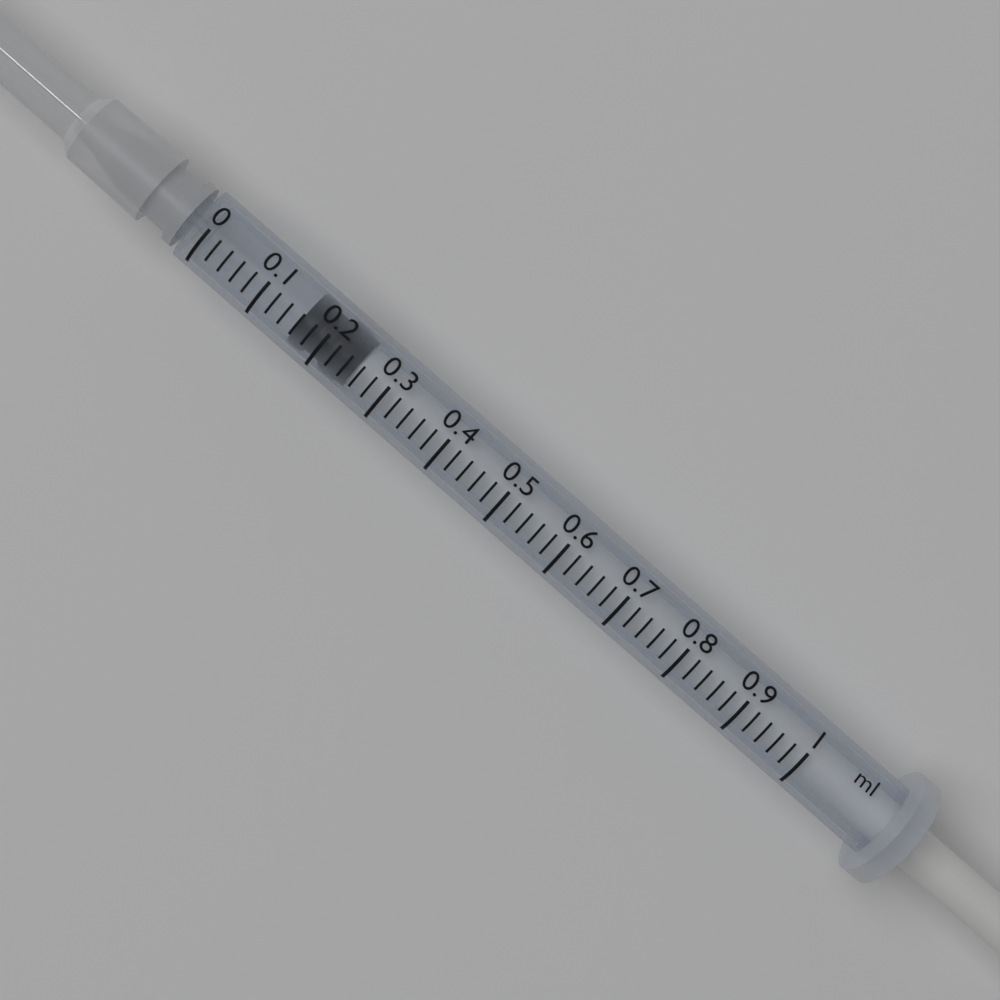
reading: 0.16 ml
